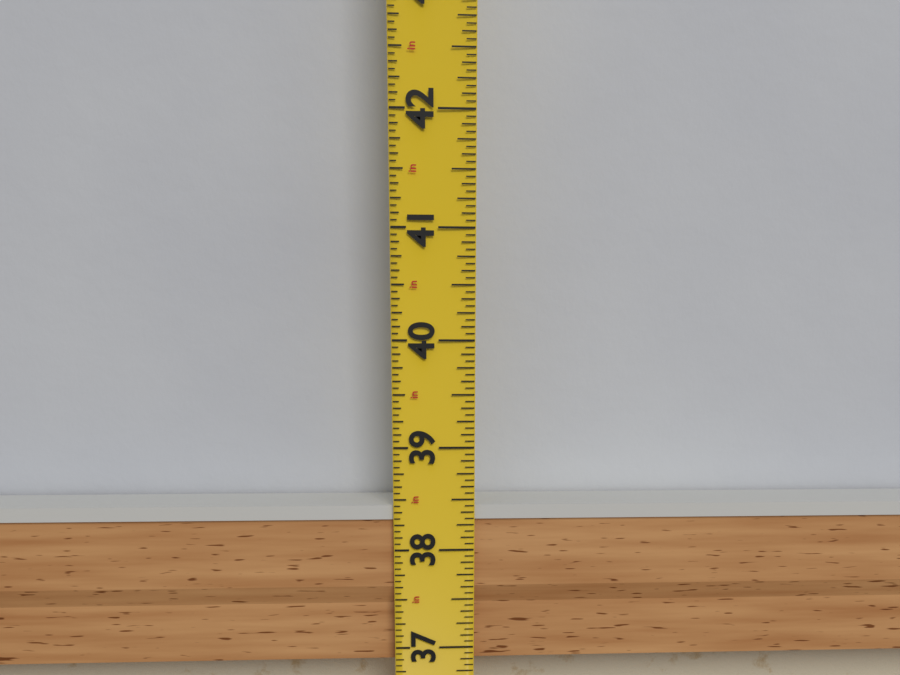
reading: 38.4375 in
